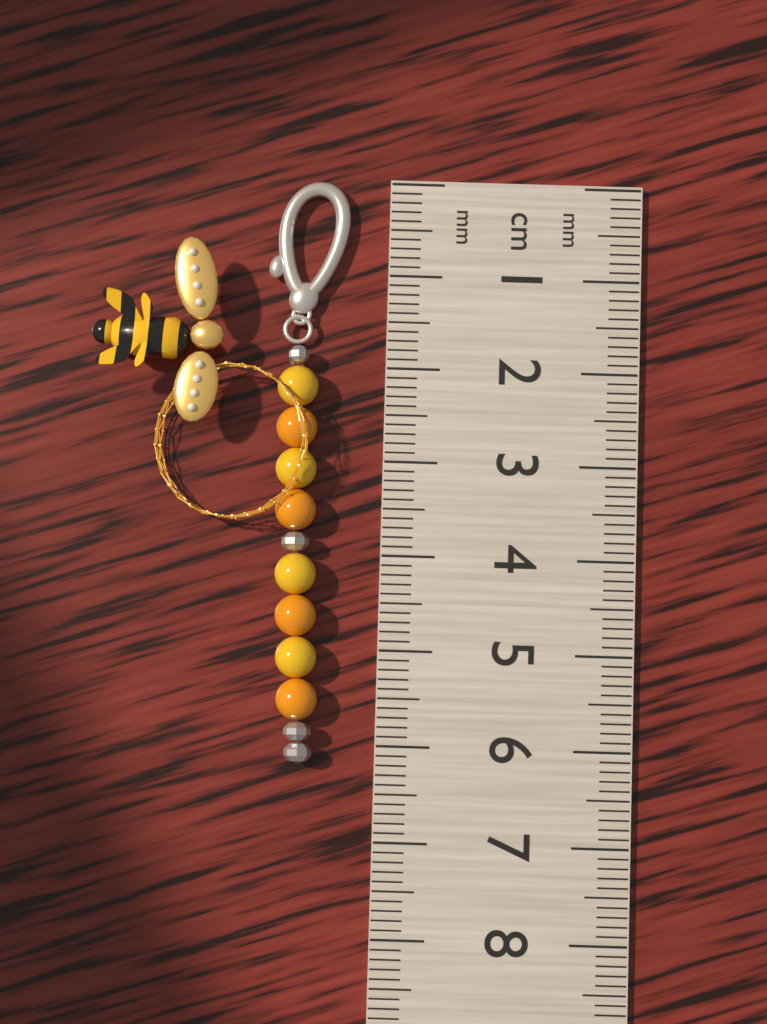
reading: 6.2 cm
